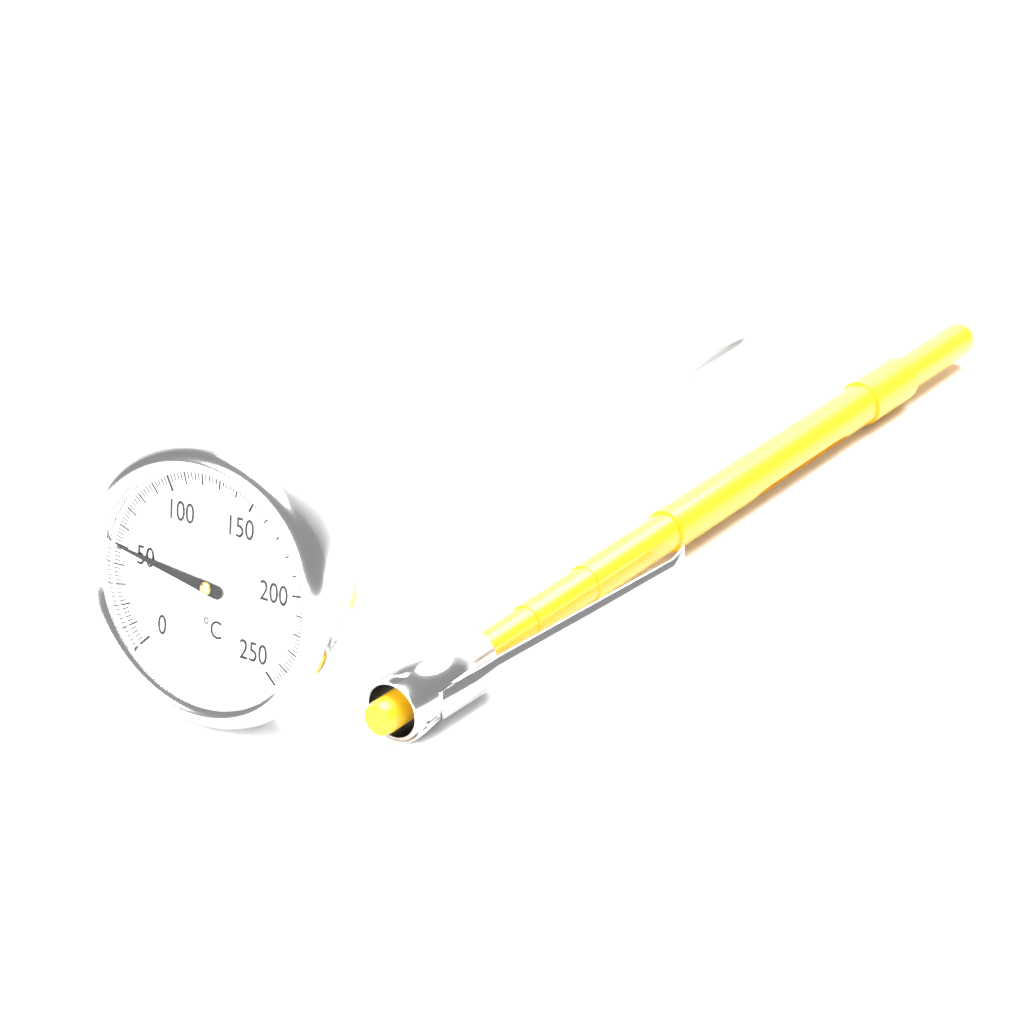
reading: 50 °C
